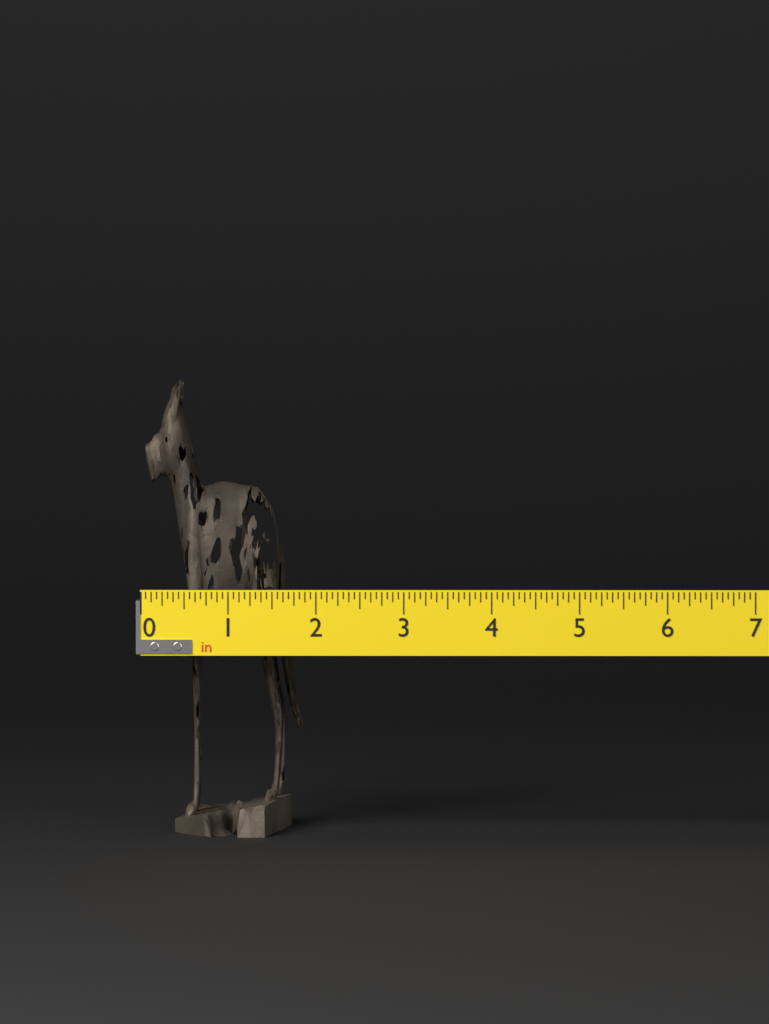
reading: 1.8125 in
